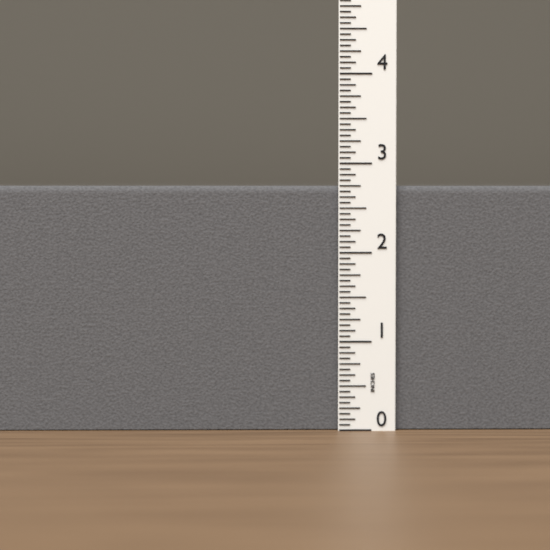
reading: 2.7500 in
